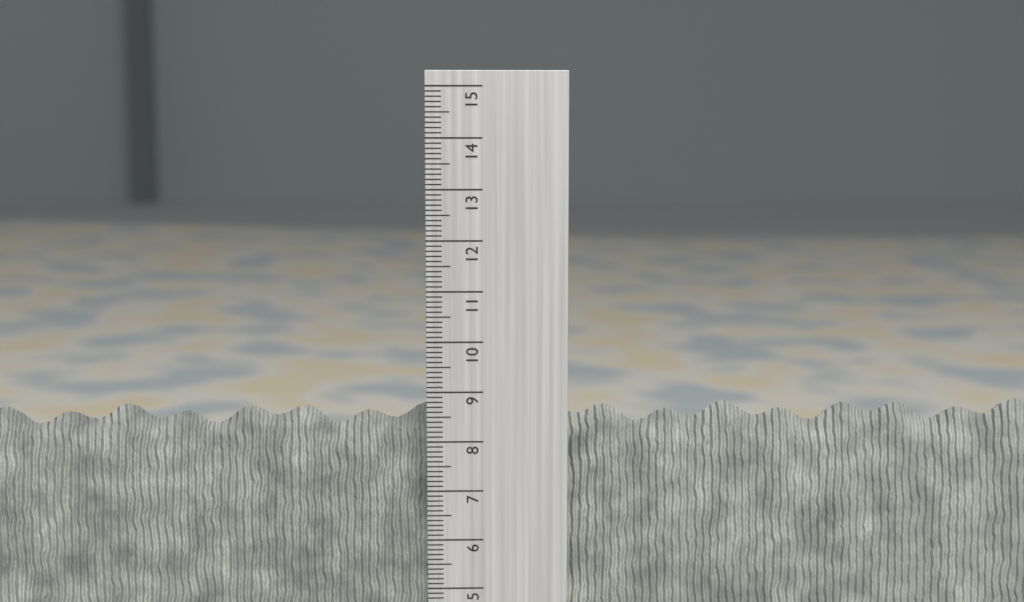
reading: 8.7 cm
